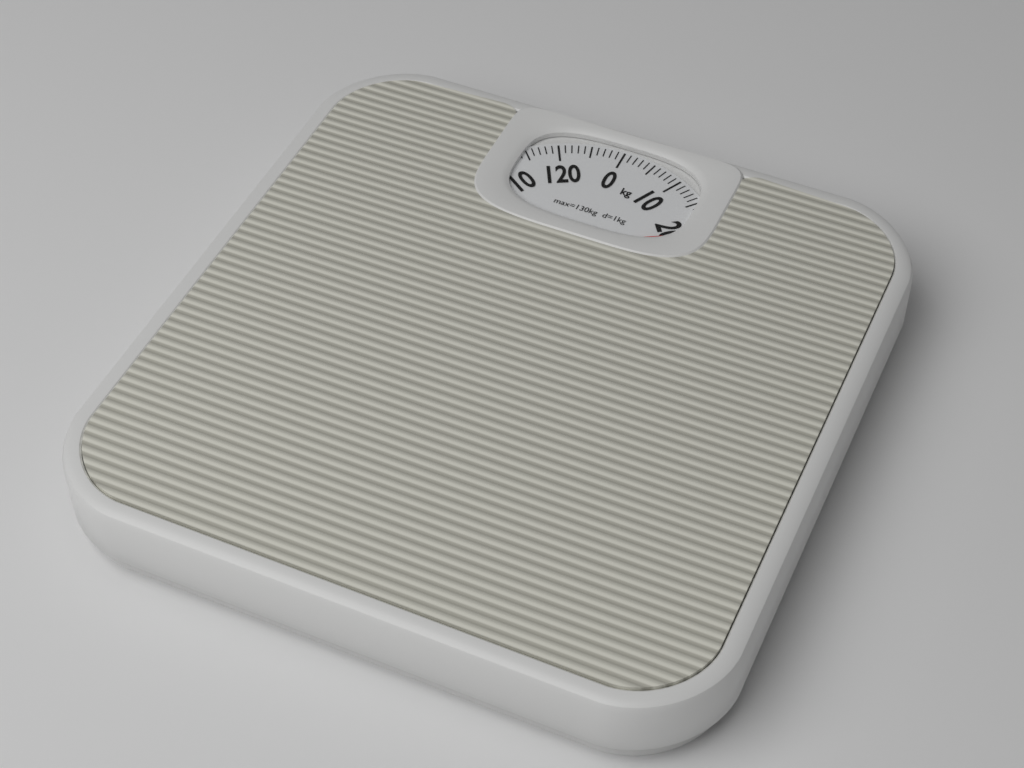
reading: 22 kg
